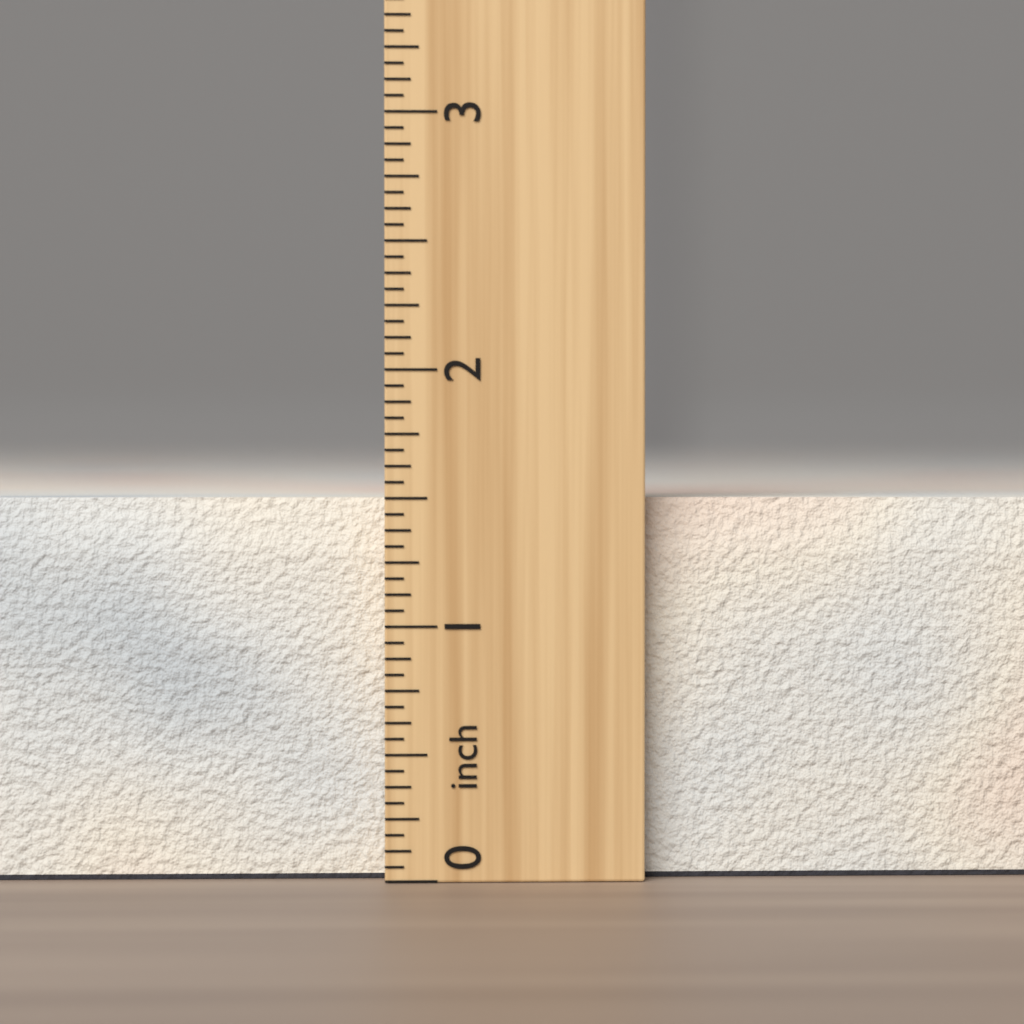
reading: 1.5000 inch
